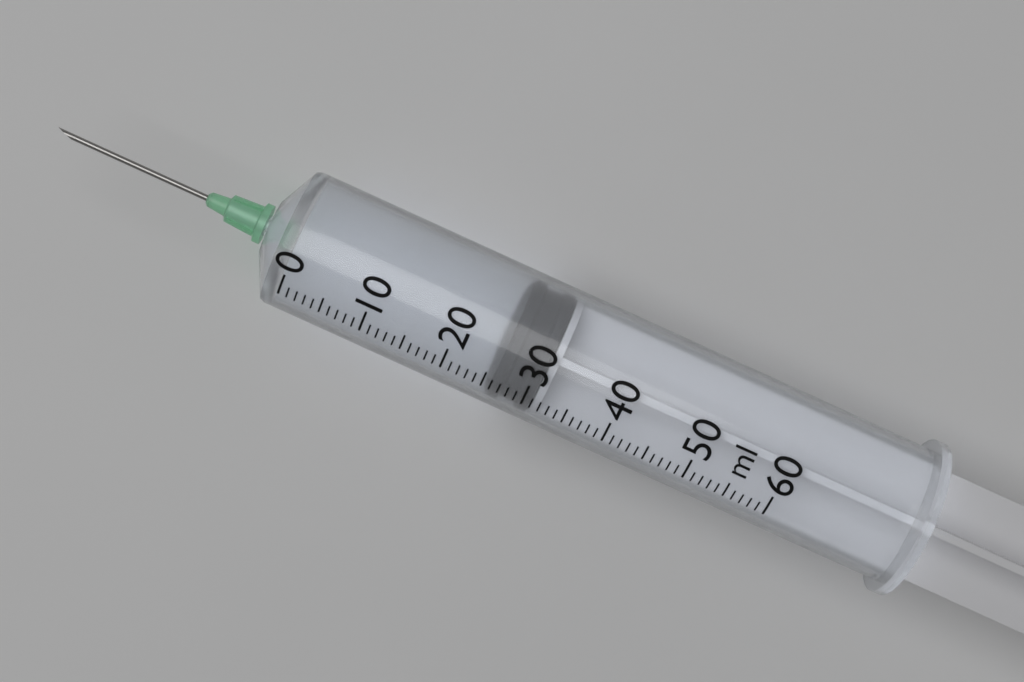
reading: 26 ml
